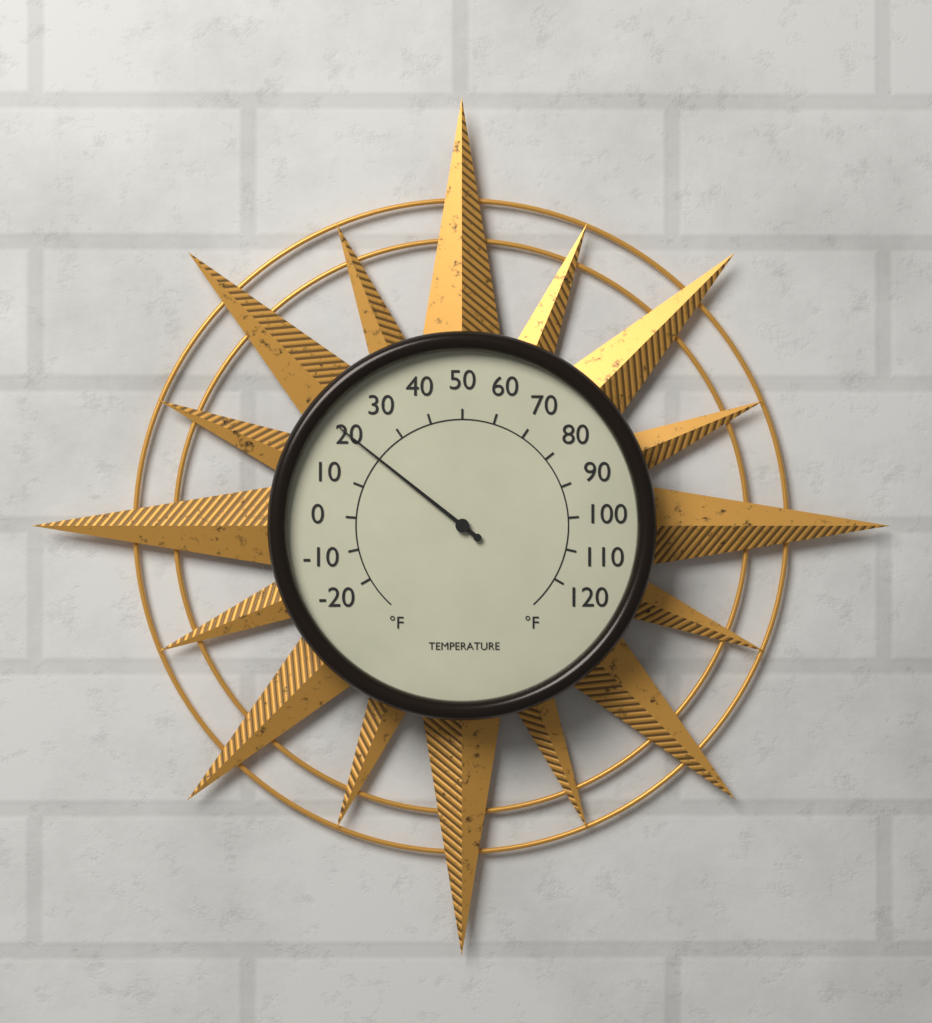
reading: 20 °F
